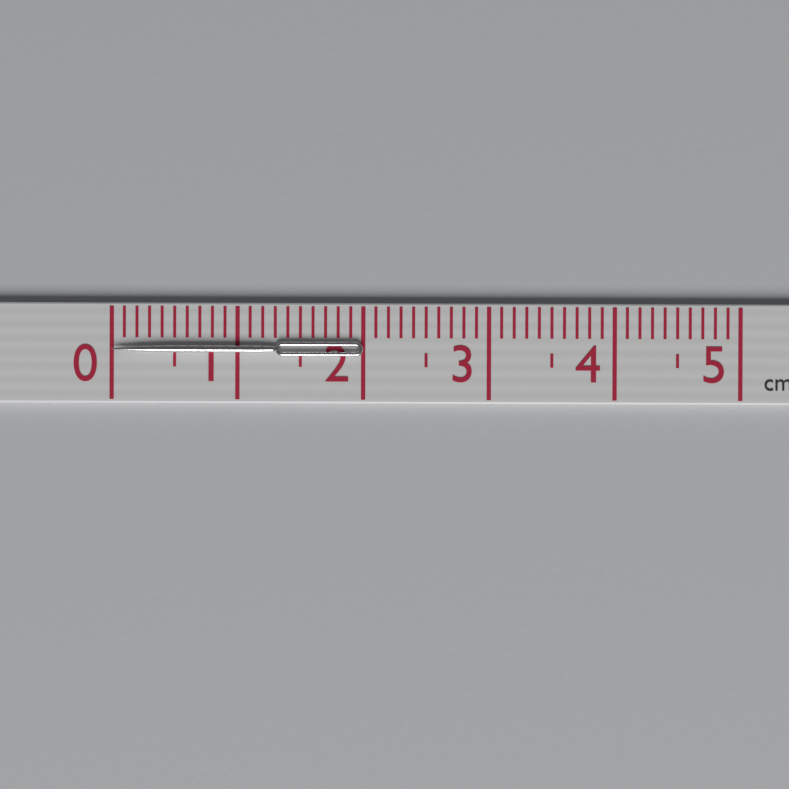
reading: 2.0 cm
